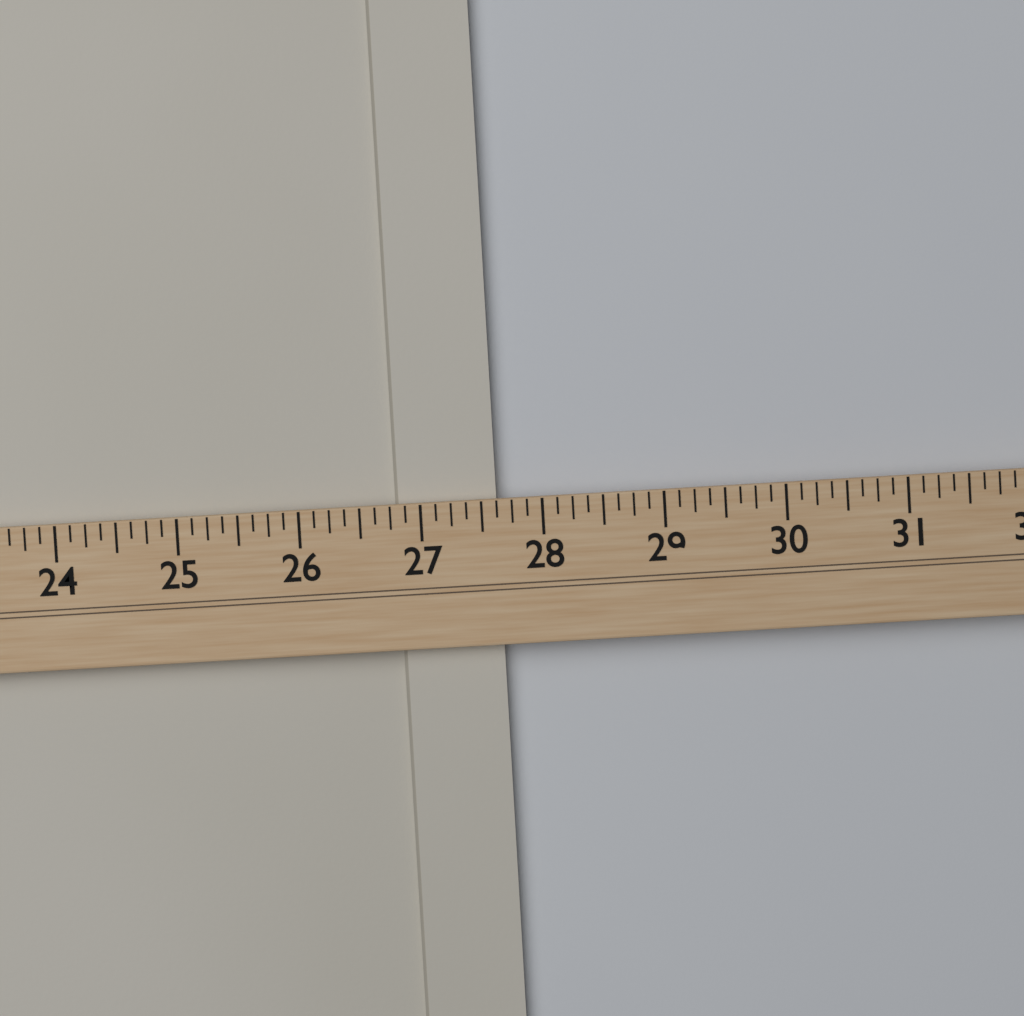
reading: 27.625 (no unit)
